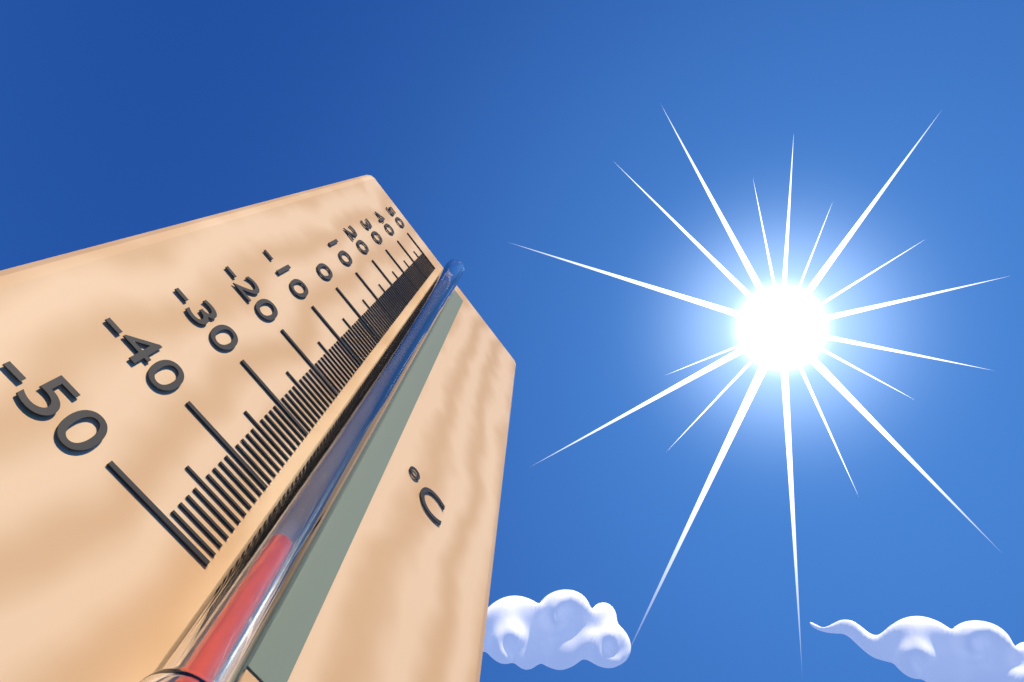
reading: -47 °C
